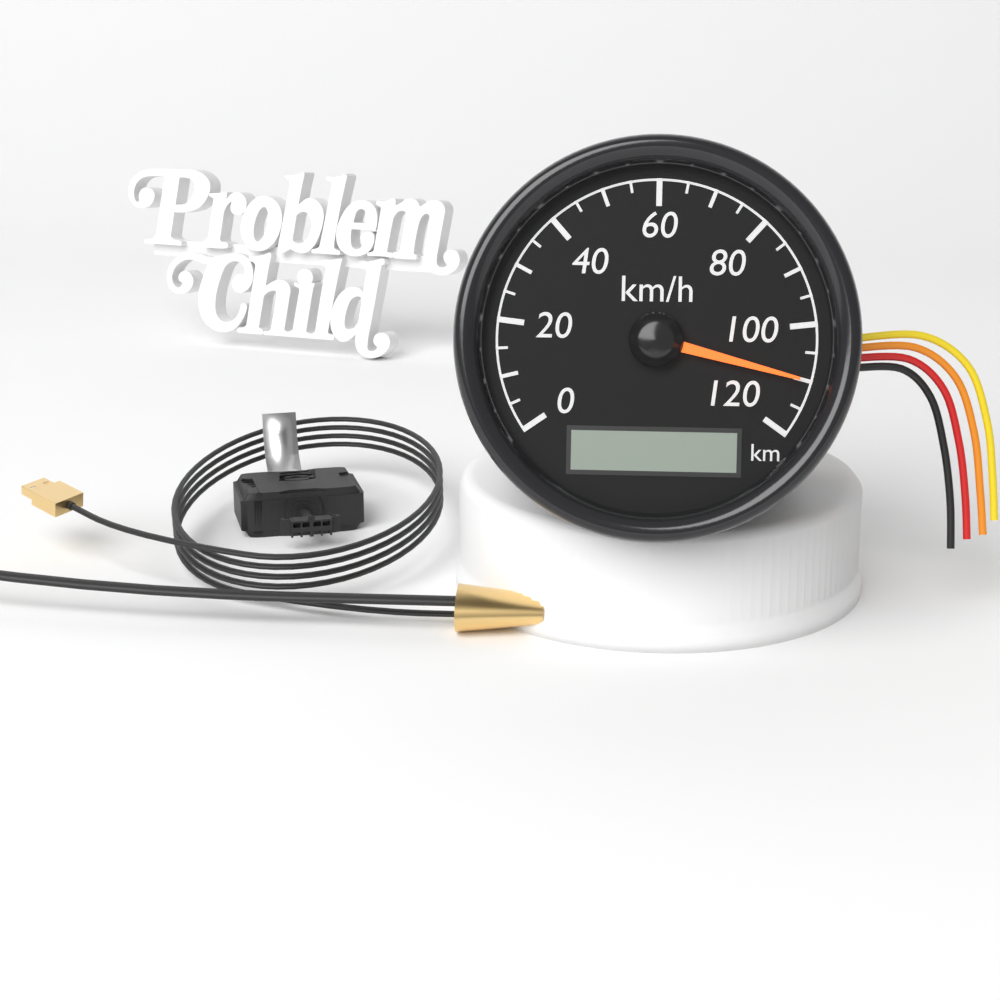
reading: 110 km/h
